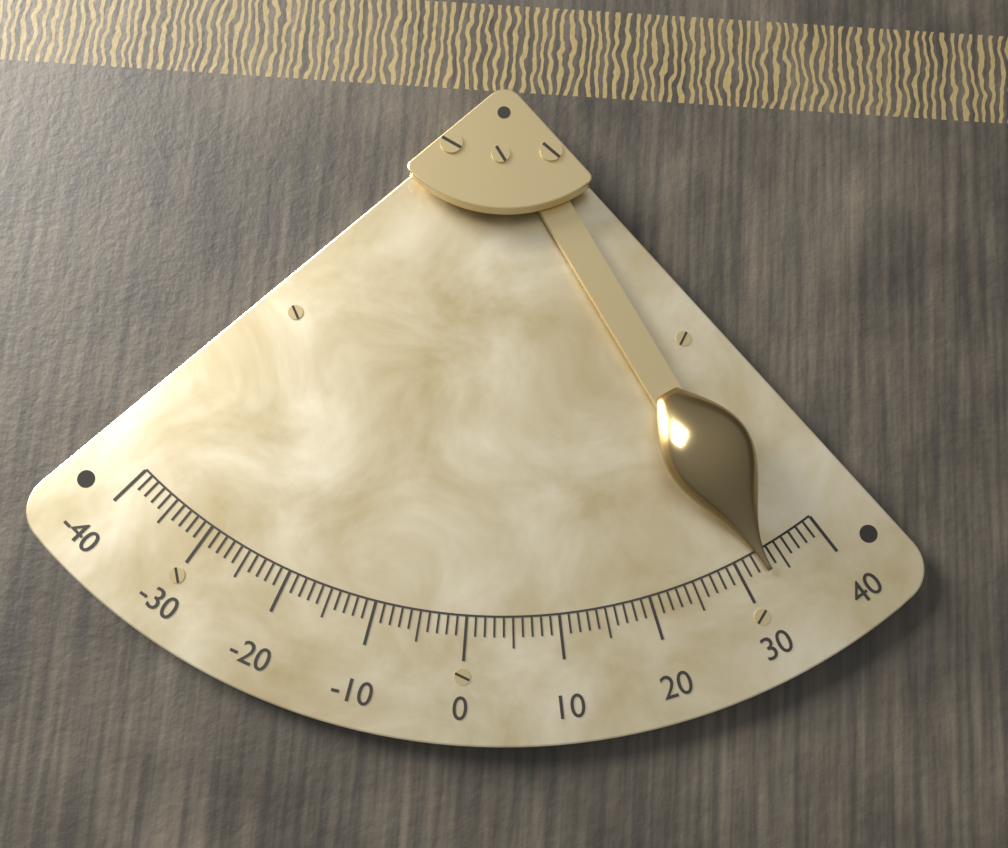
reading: 33 (no unit)
